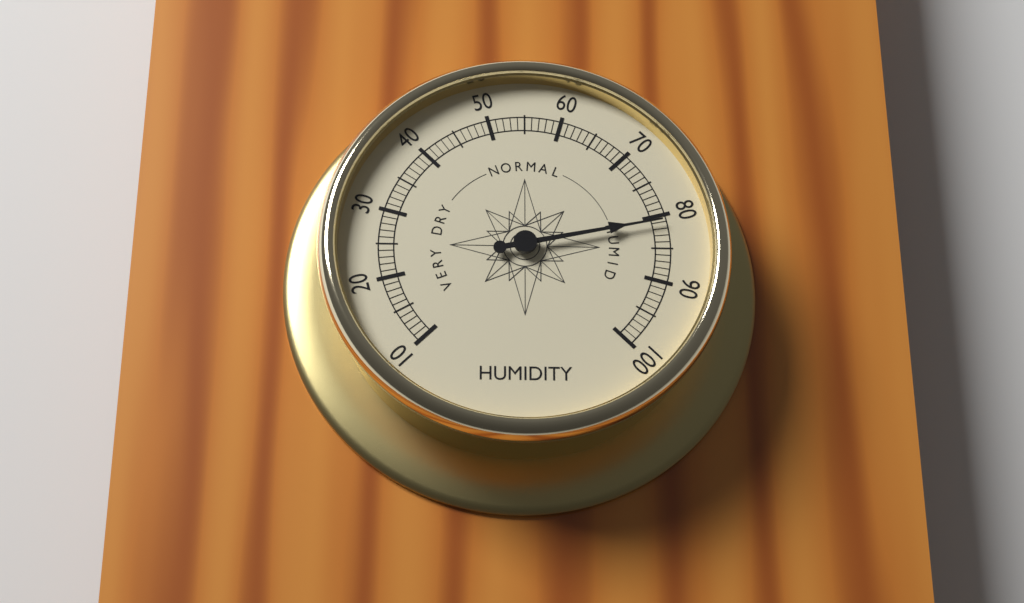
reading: 81 (no unit)
